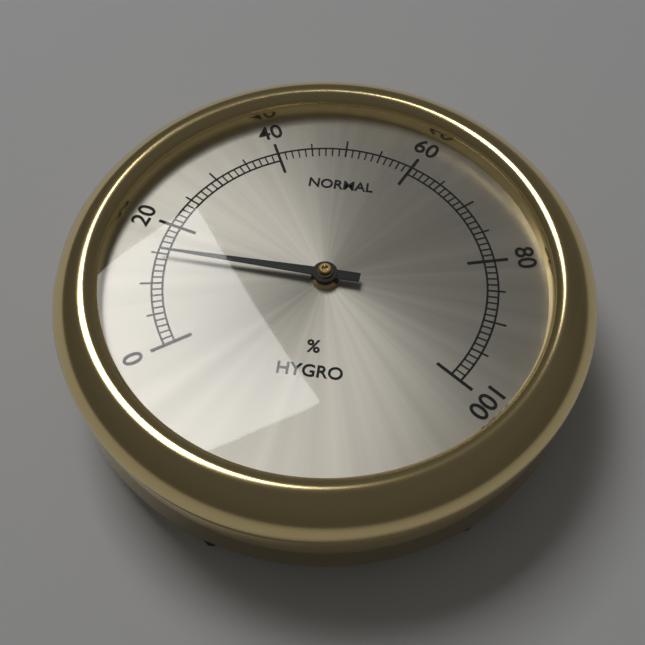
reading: 15 %
